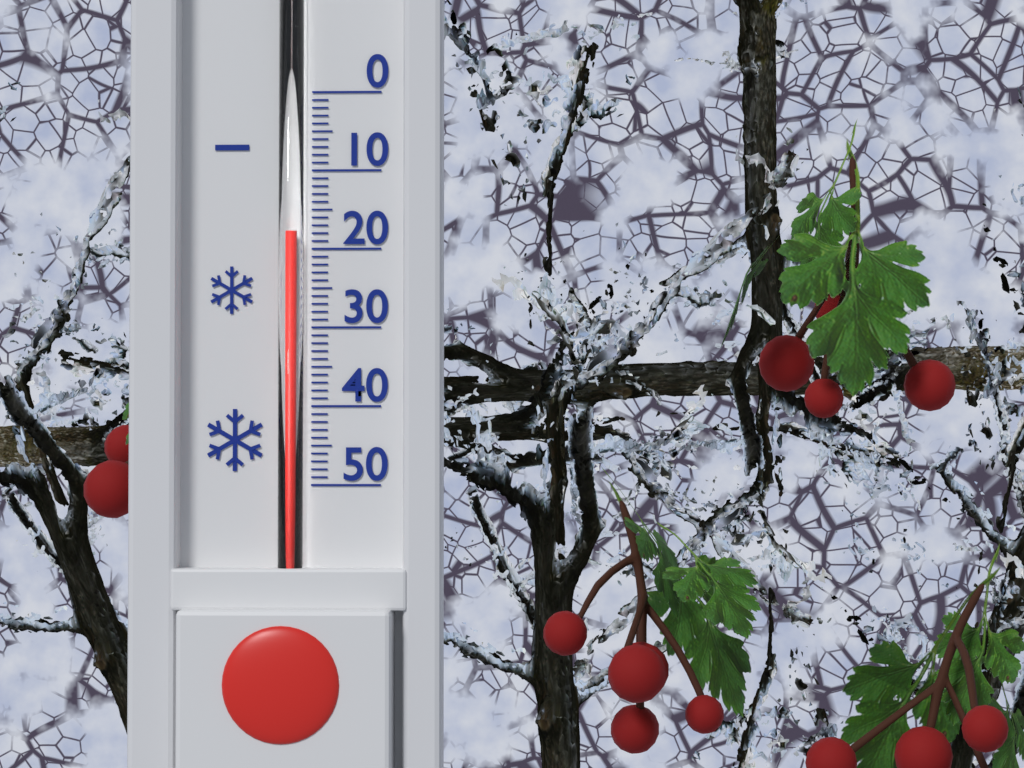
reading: 18 (no unit)
